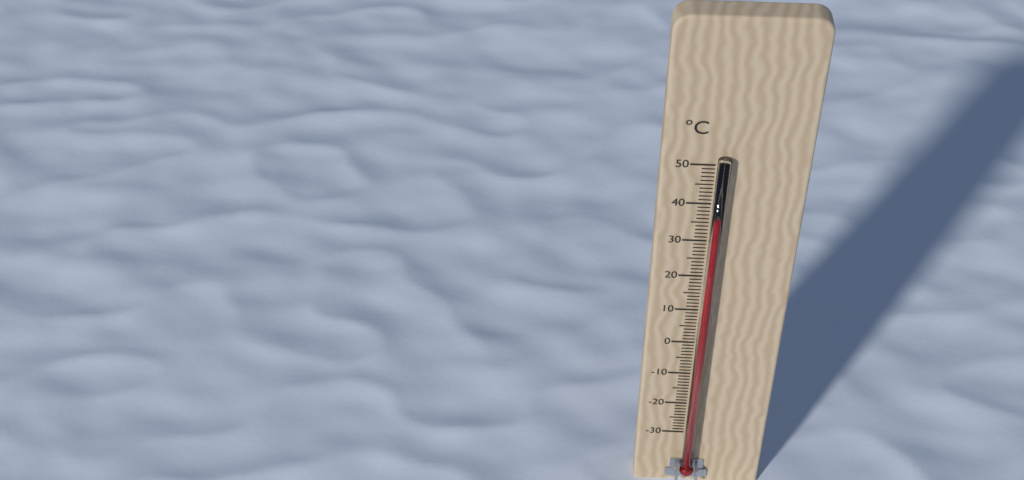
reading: 37 °C
